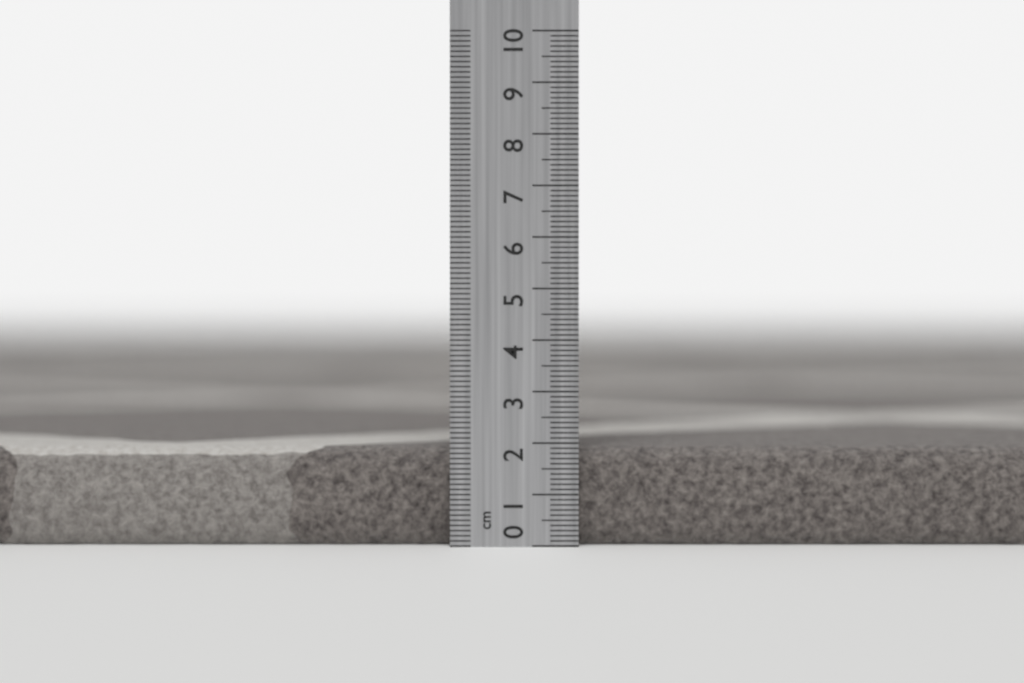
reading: 1.9 cm
